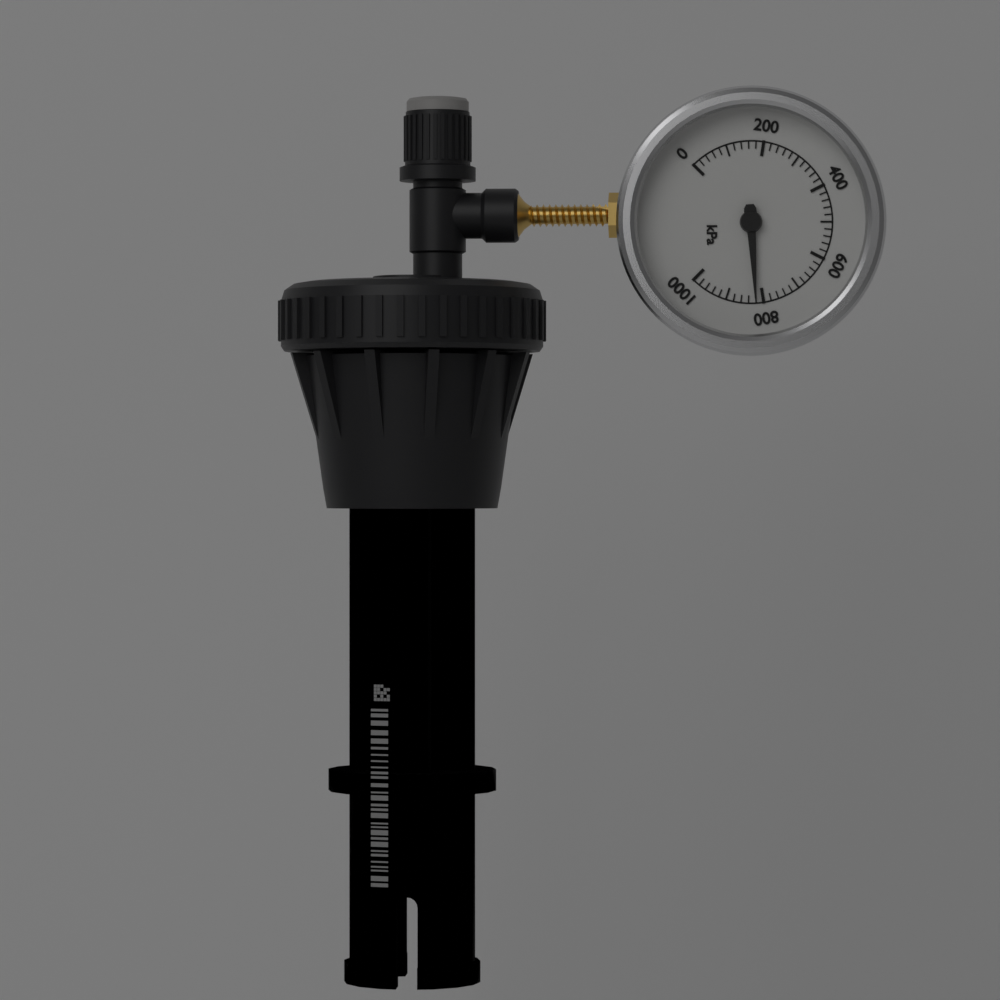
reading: 820 kPa
